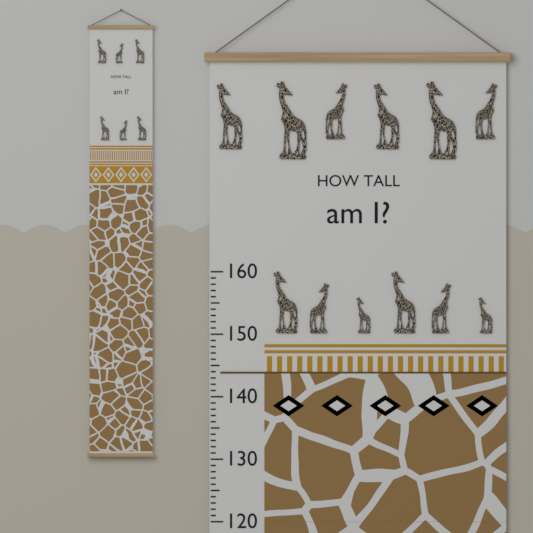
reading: 144 (no unit)
